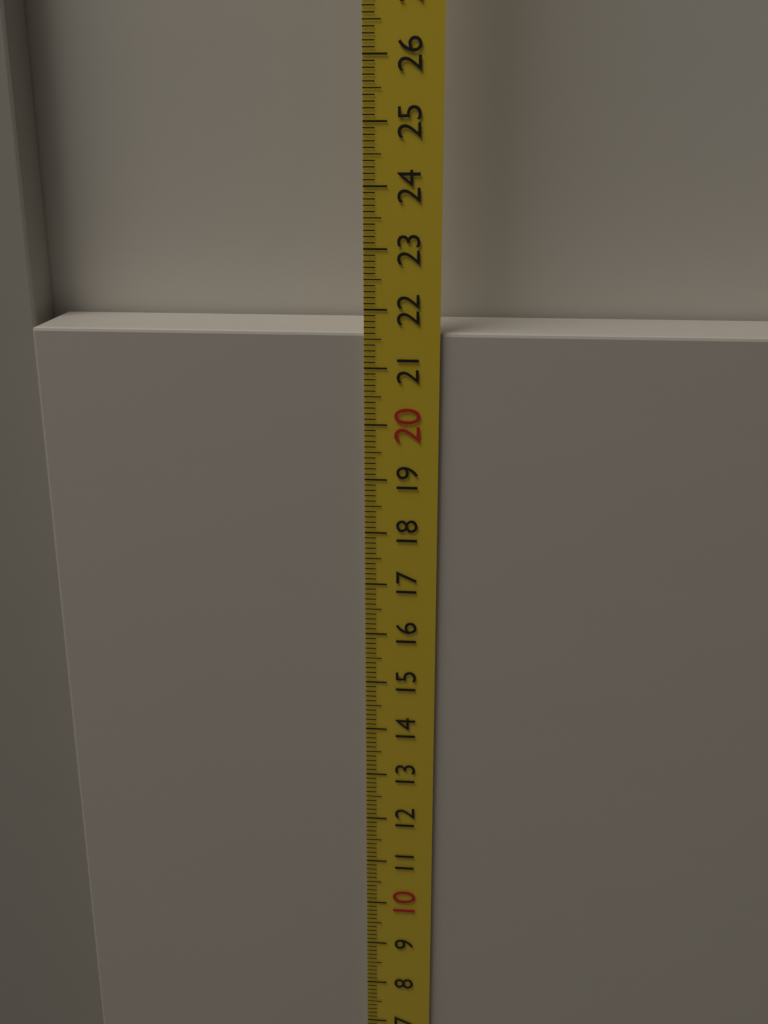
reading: 21.6 cm
